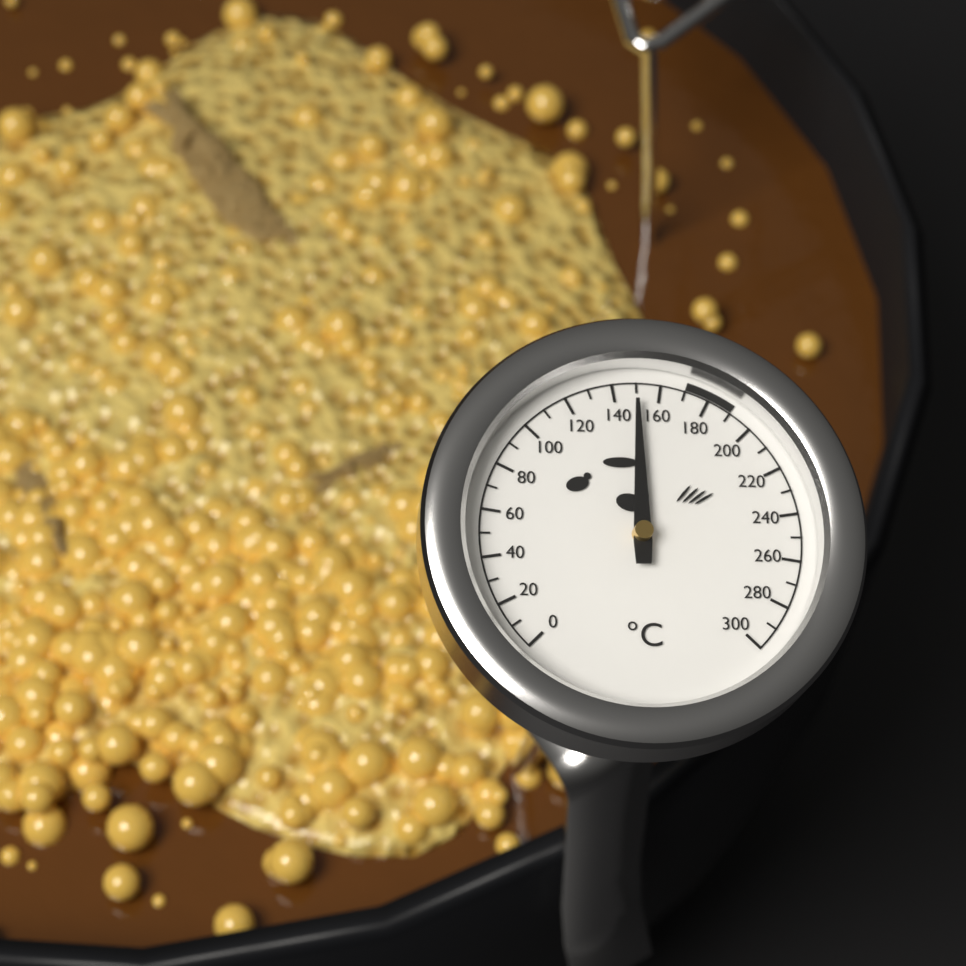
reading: 150 °C
